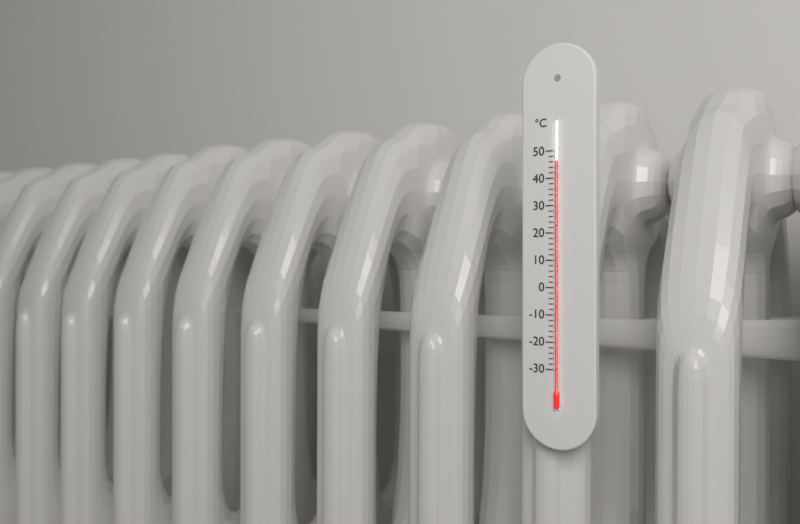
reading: 46 °C
